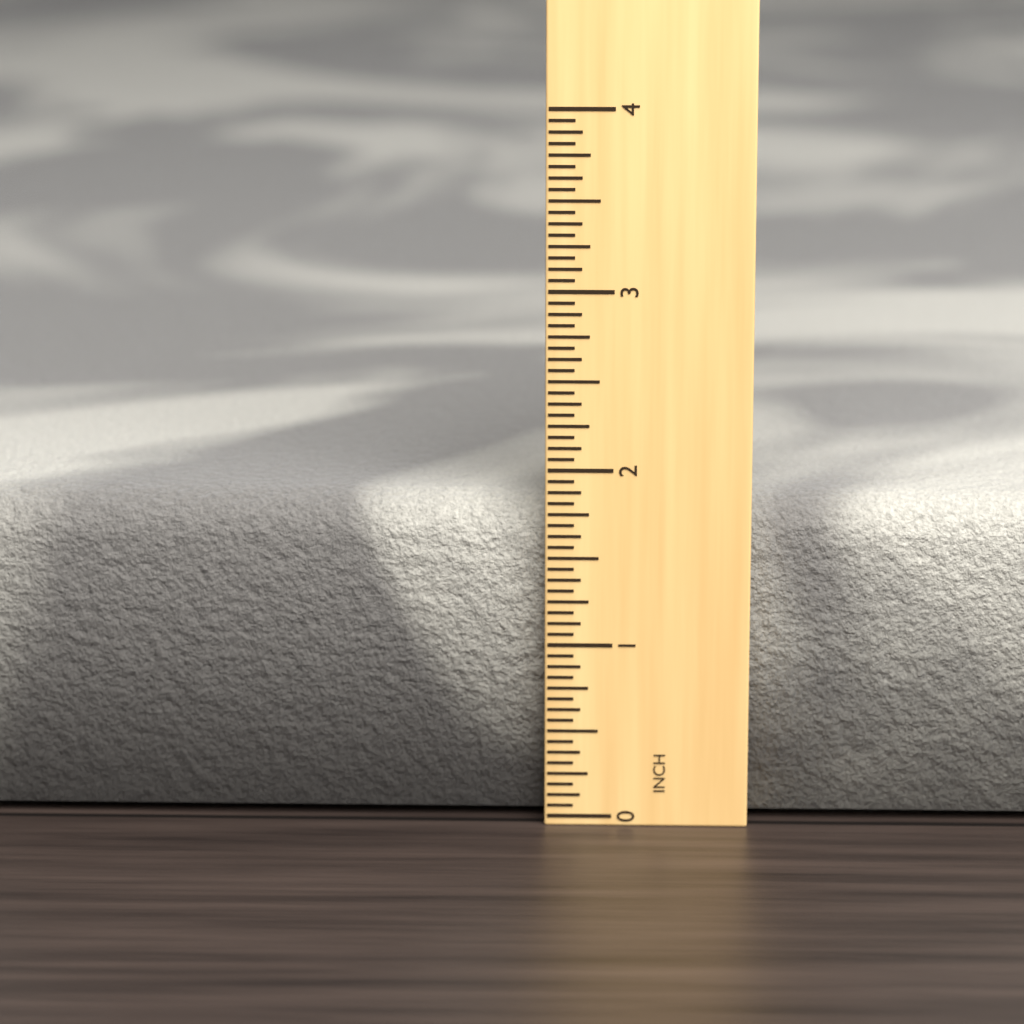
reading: 1.8125 in
